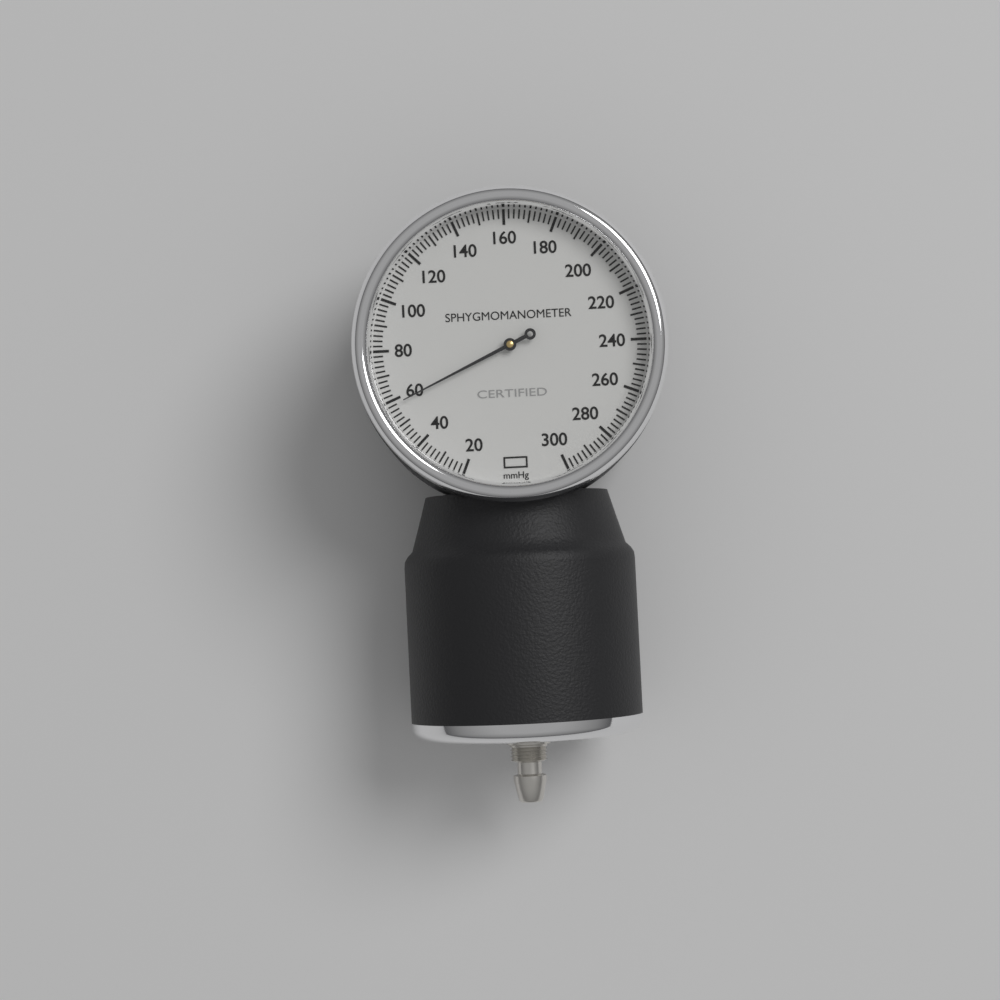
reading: 58 mmHg
